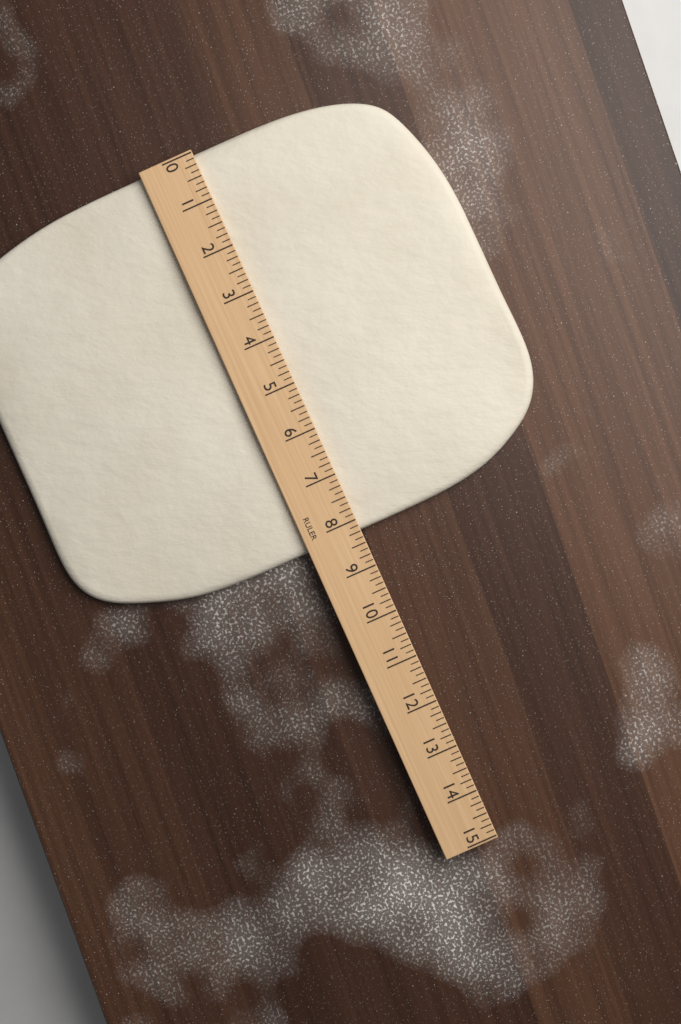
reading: 8.250 (no unit)
